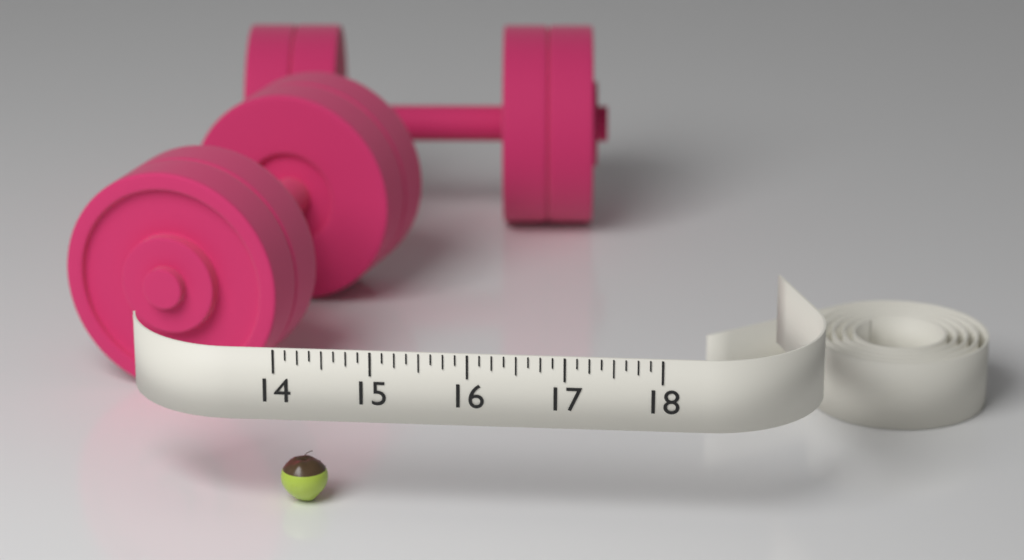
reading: 14.500 (no unit)
